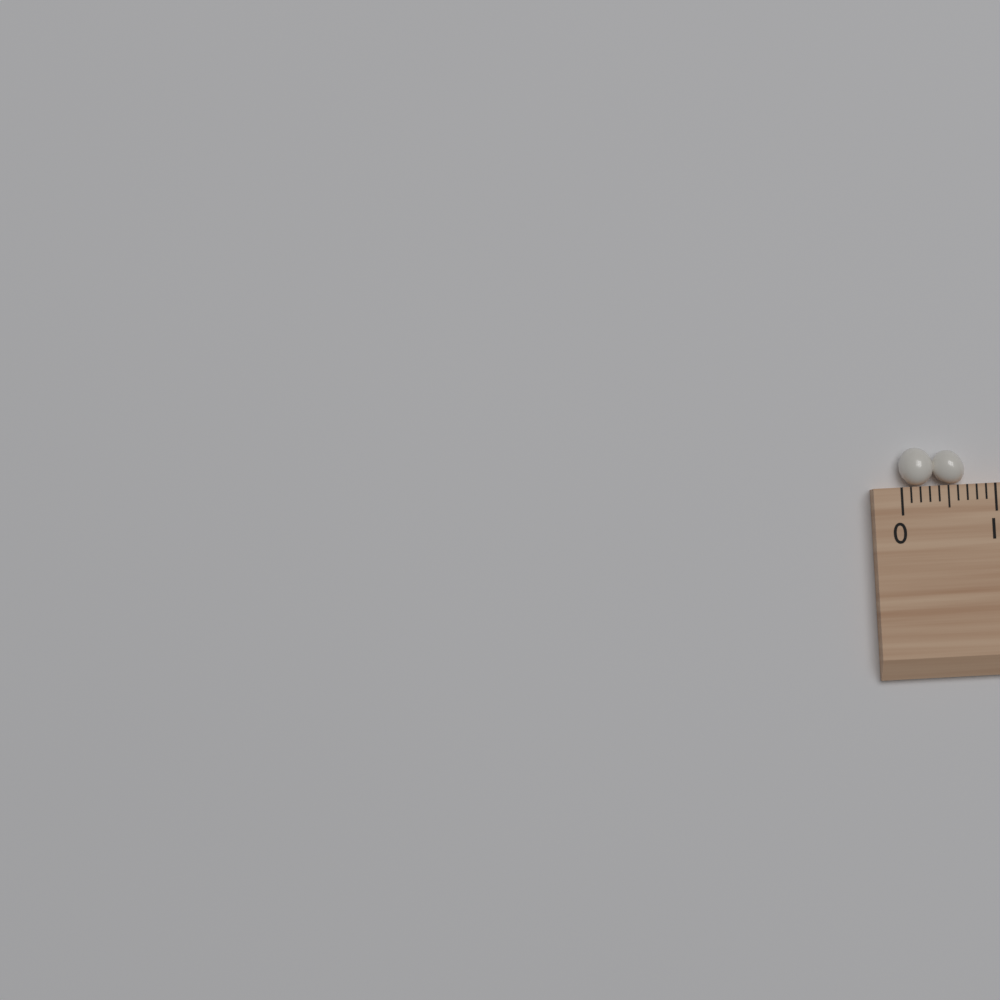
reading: 0.7 (no unit)
